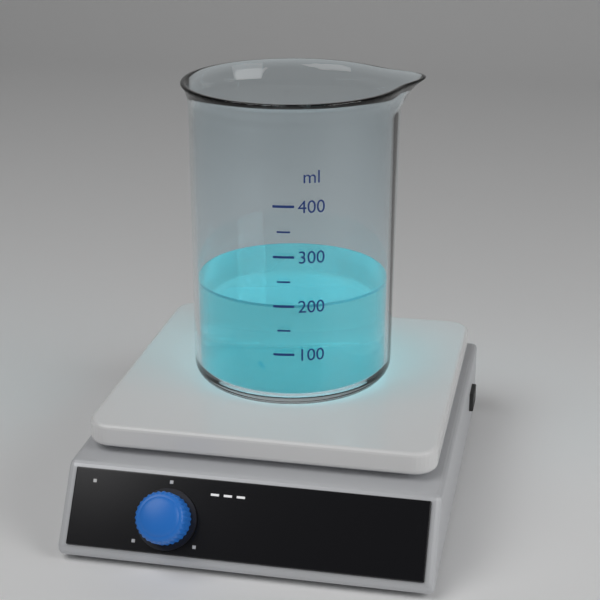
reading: 200 ml
